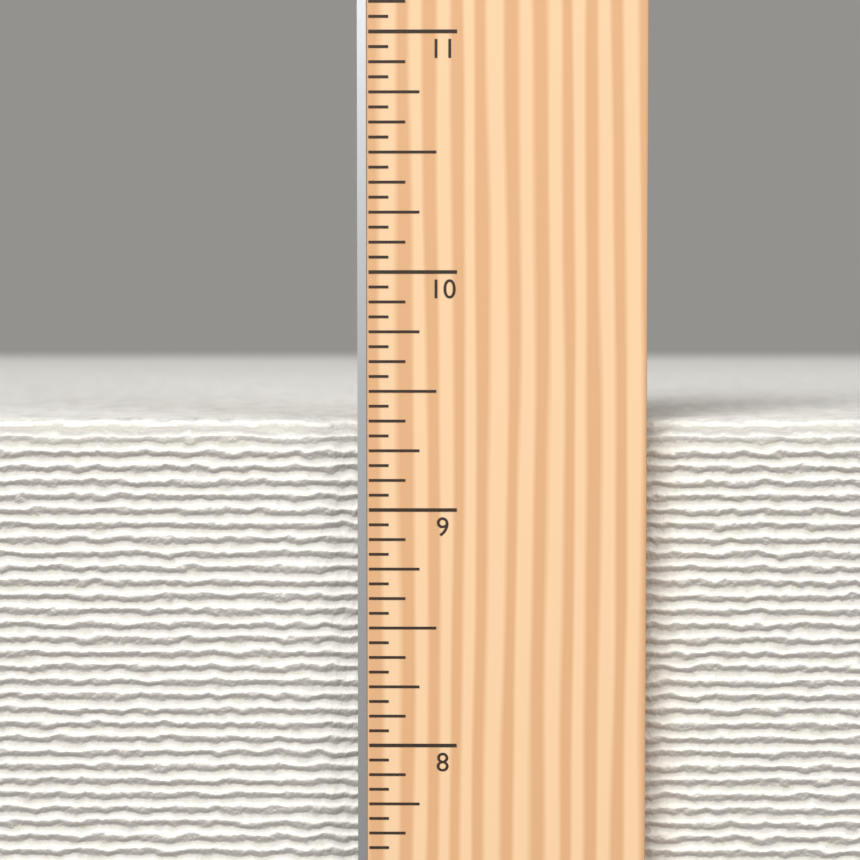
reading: 9.3750 in
